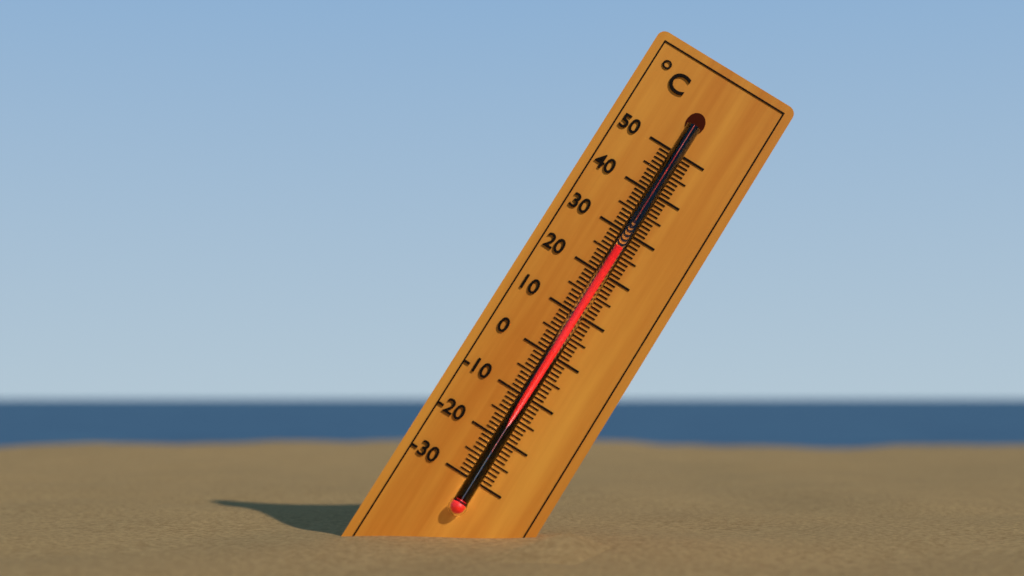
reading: 26 °C
